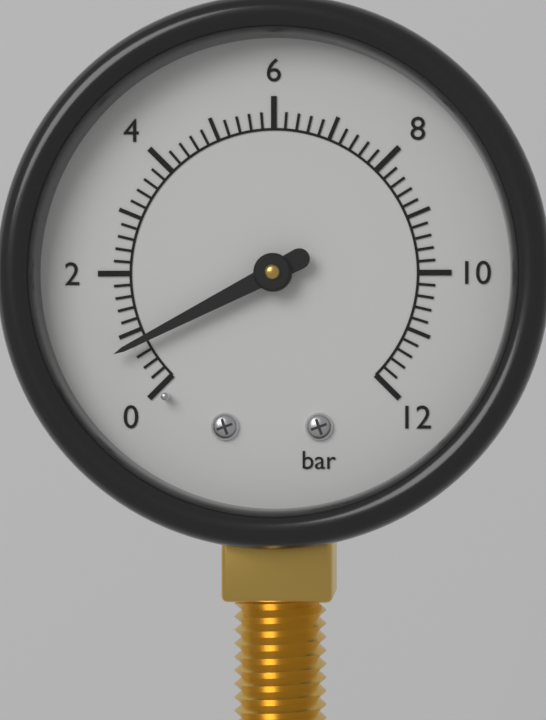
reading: 0.8 bar
